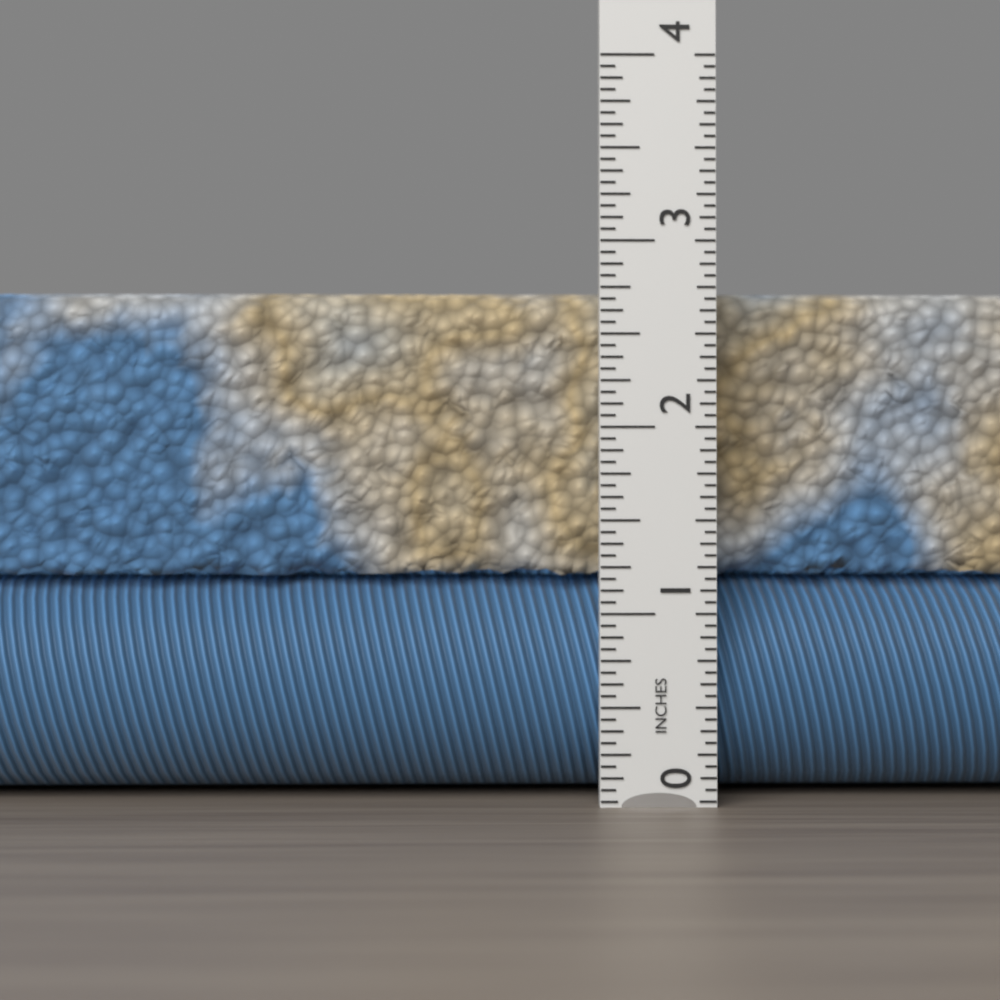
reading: 2.7500 in
